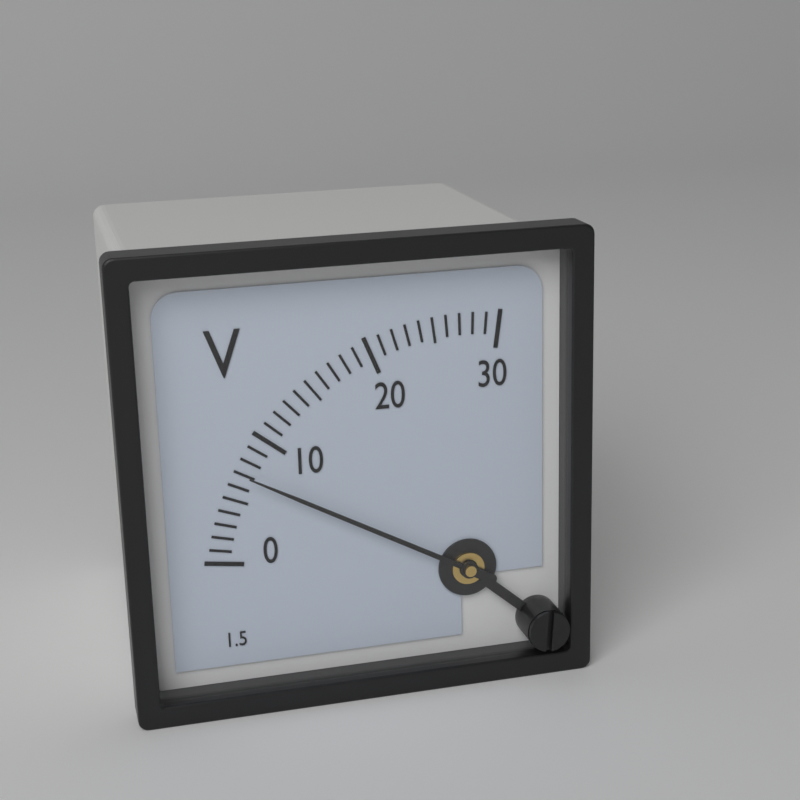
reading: 7 V
